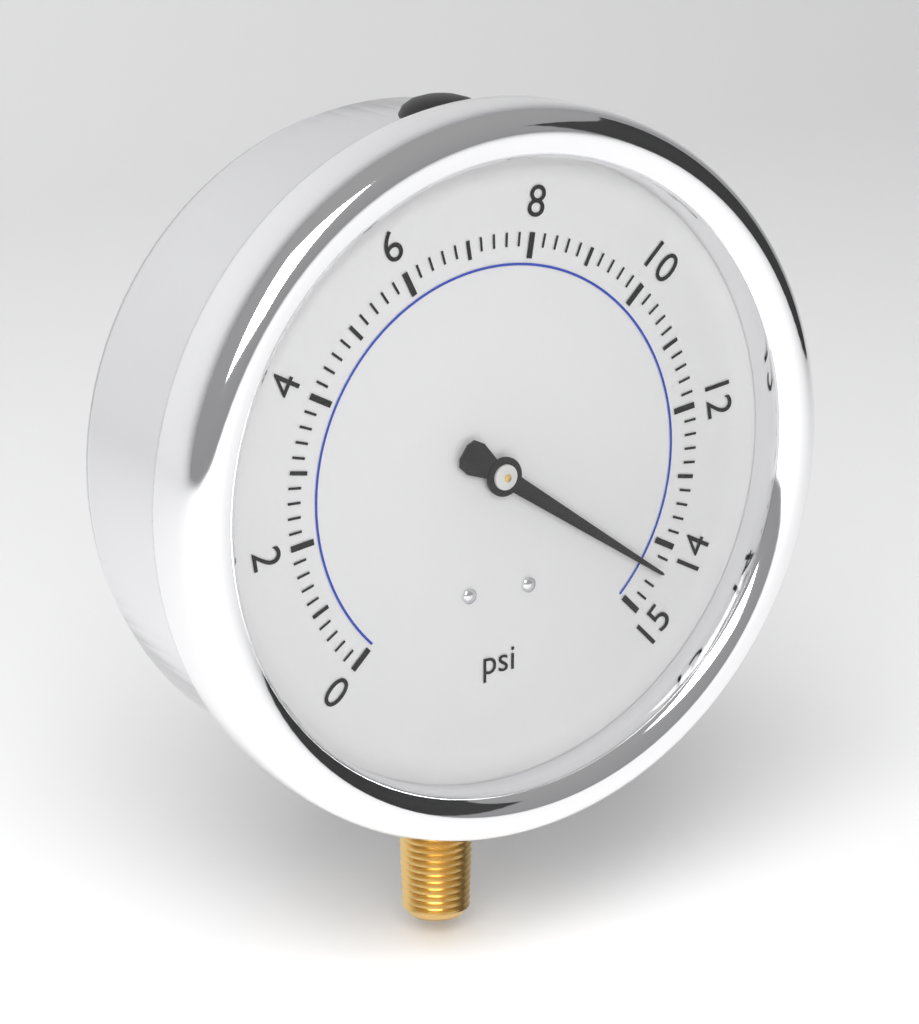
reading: 14.4 psi
